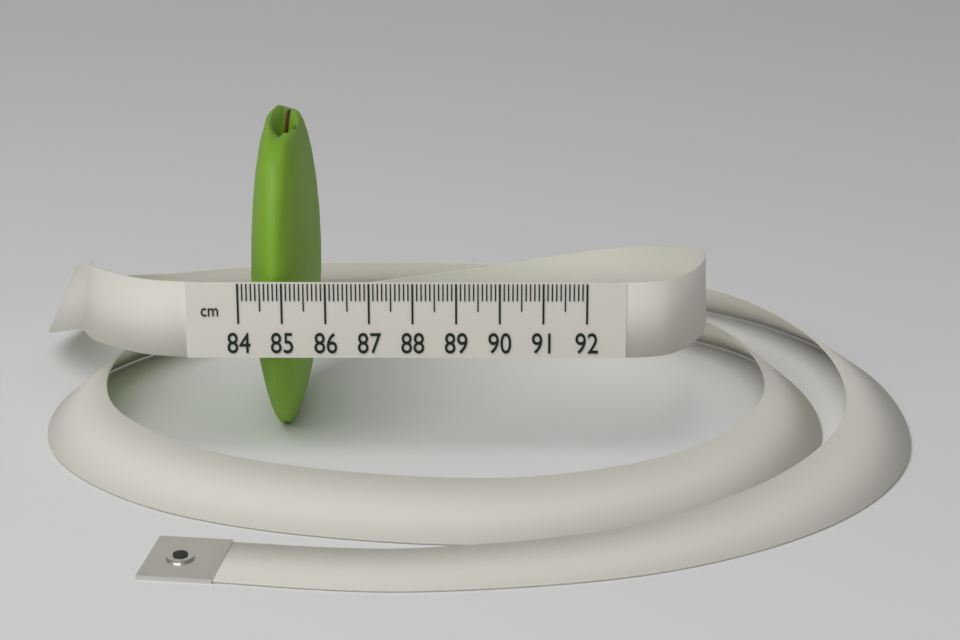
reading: 85.6 cm
